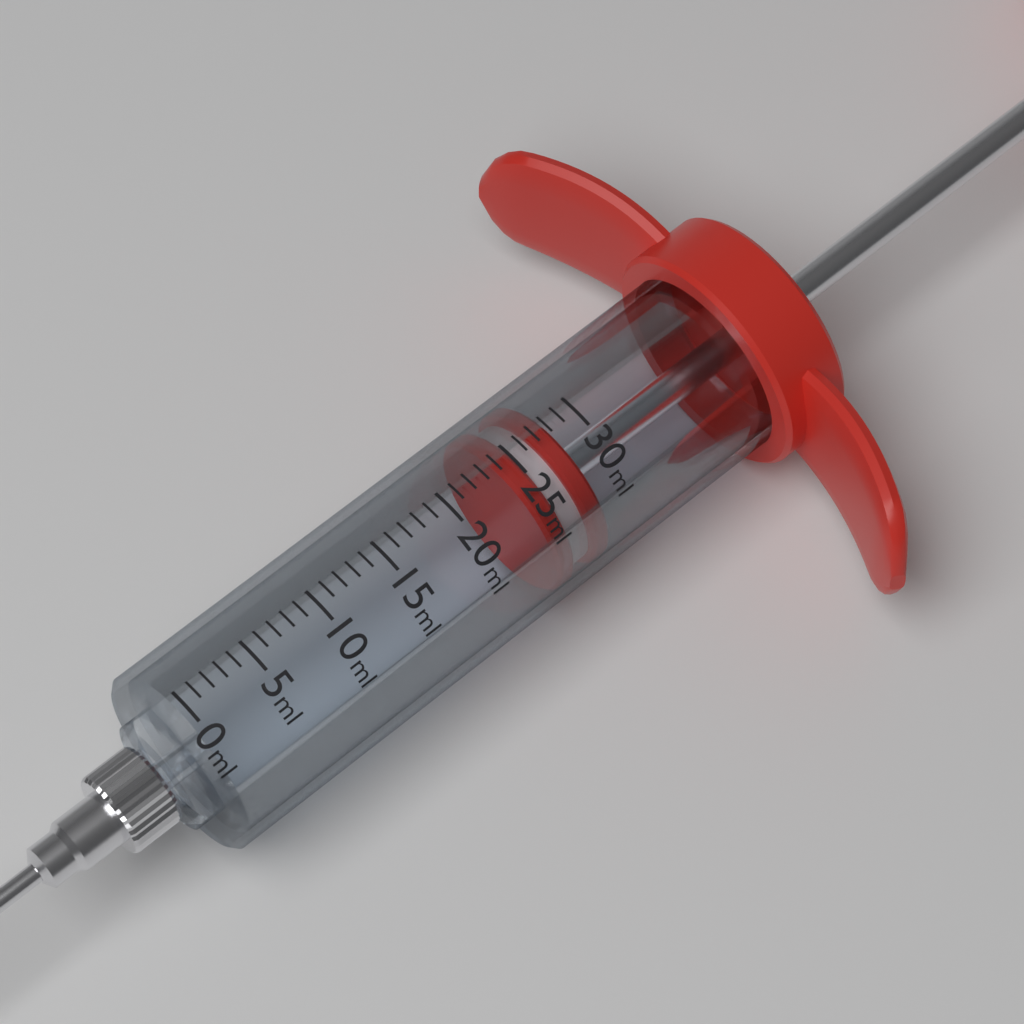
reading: 24 ml
